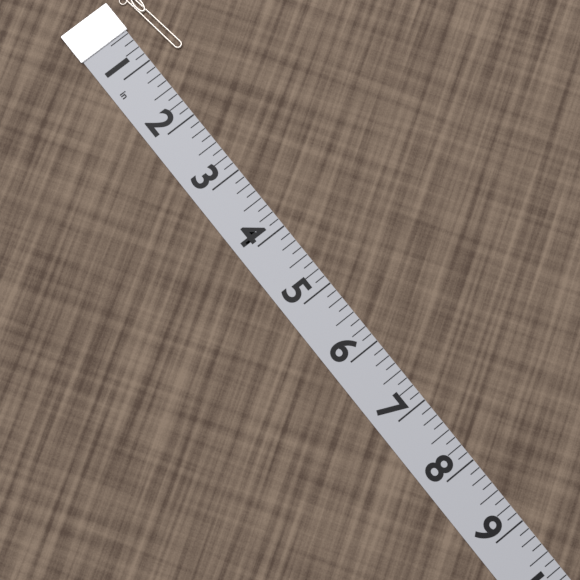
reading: 1.125 in
